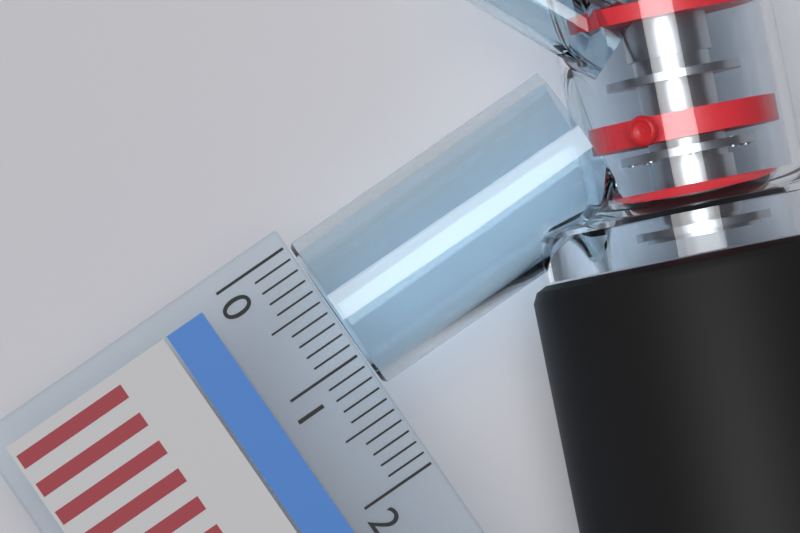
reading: 1.3 (no unit)
